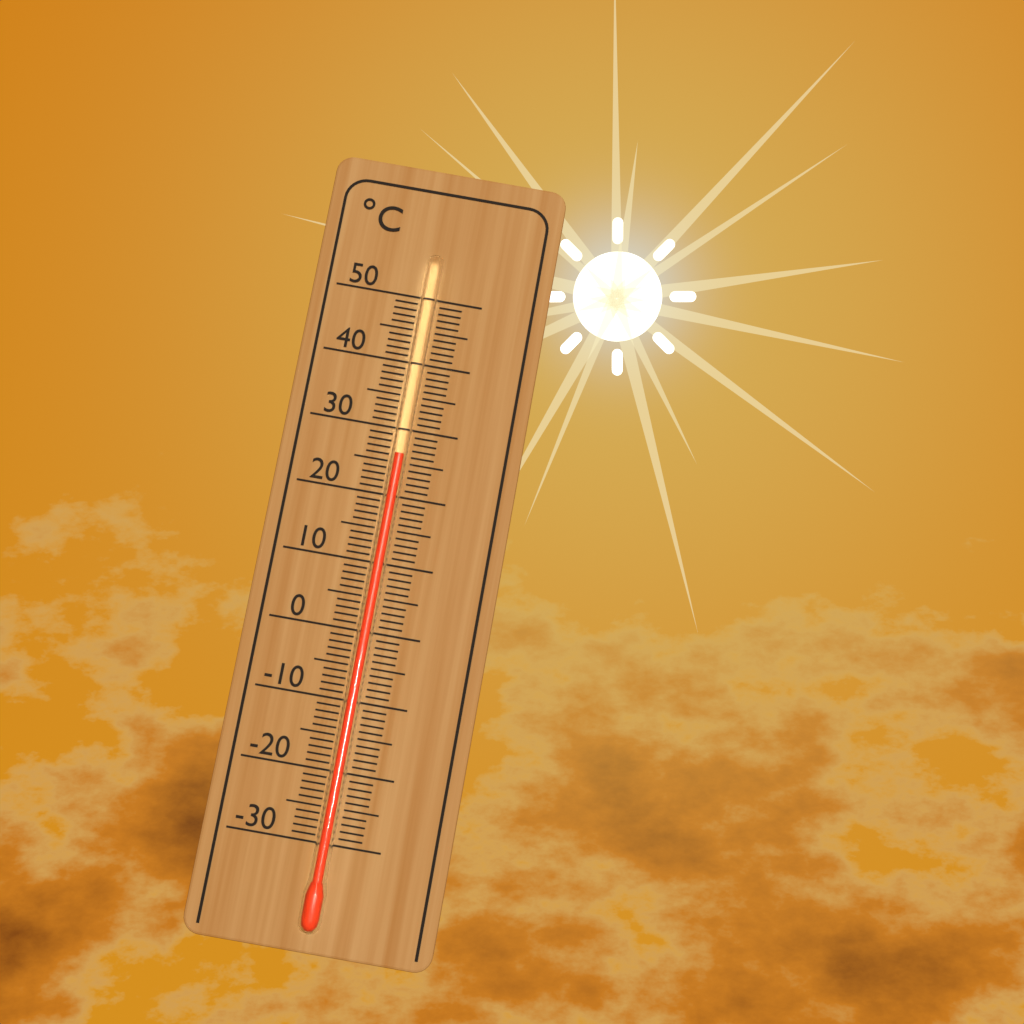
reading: 26 °C
